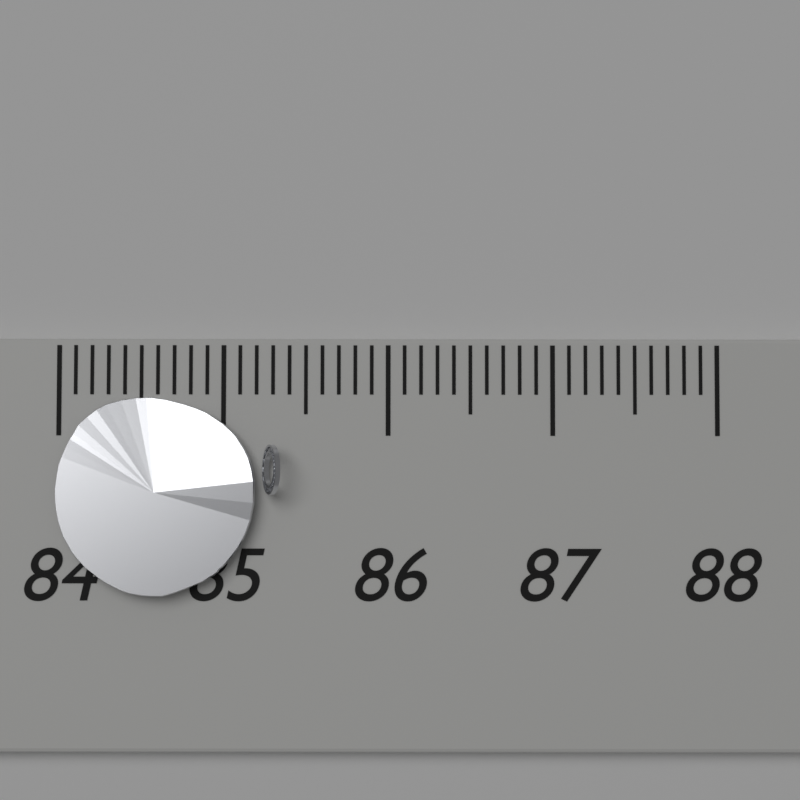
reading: 85.2 (no unit)
